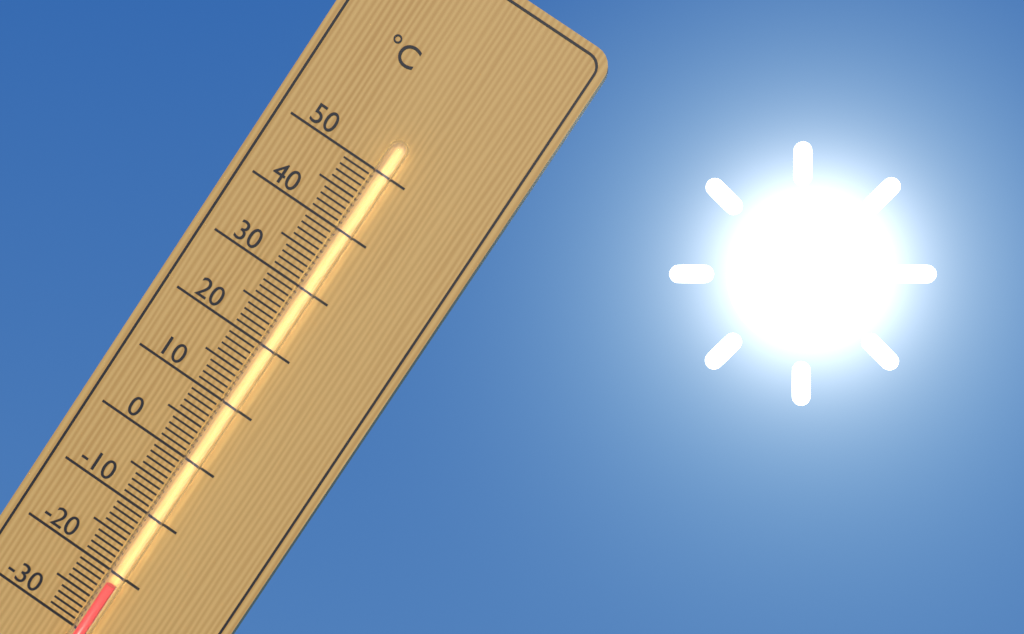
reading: -21 °C
